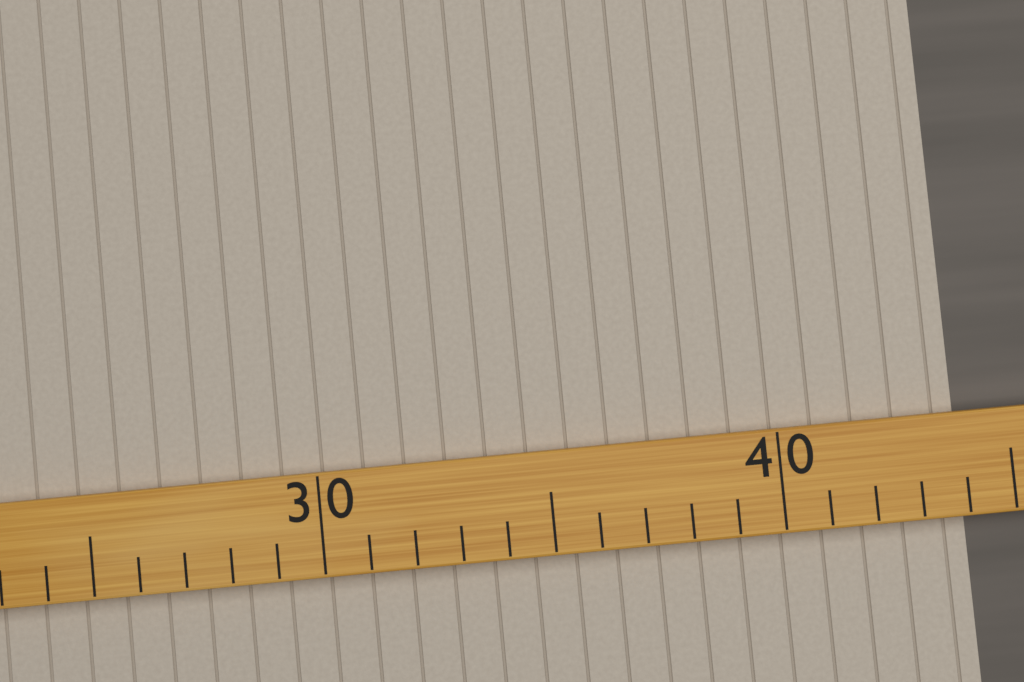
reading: 44 (no unit)
